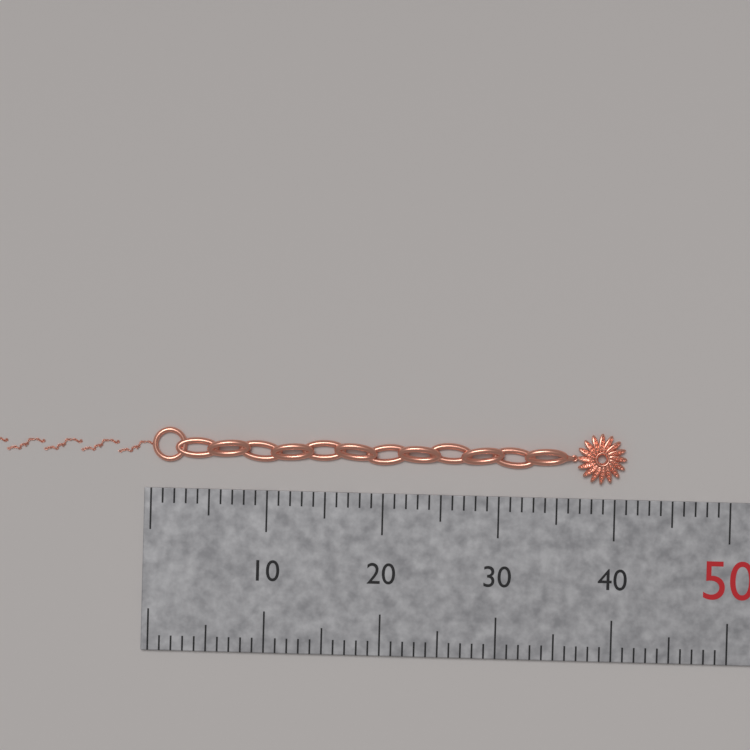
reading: 41 mm
